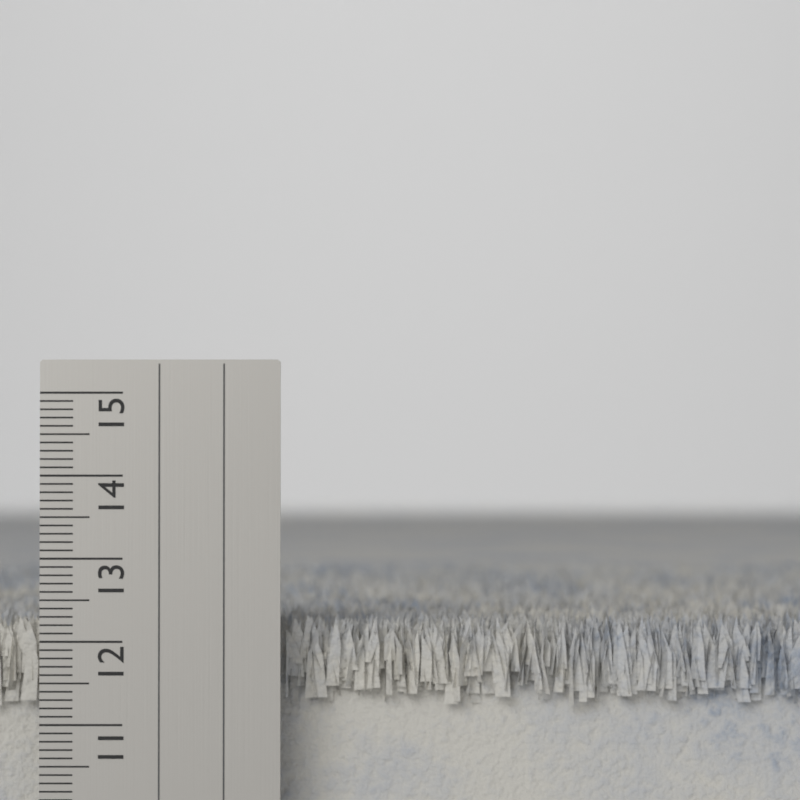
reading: 12.3 cm
